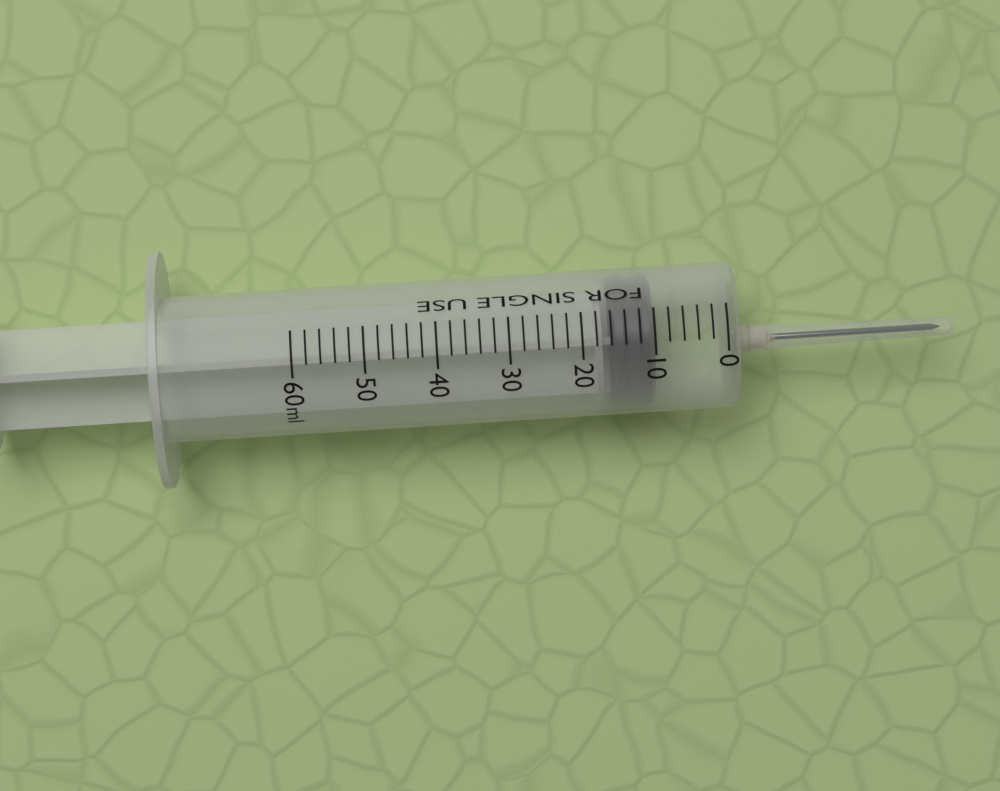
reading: 10 ml
